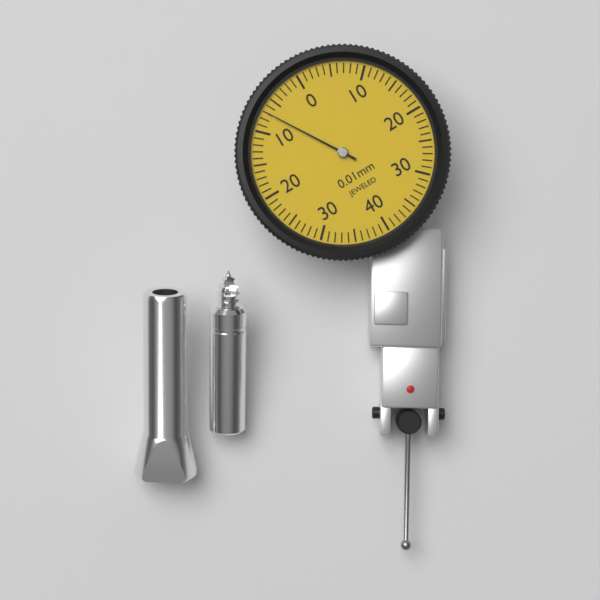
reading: 0.07 mm
